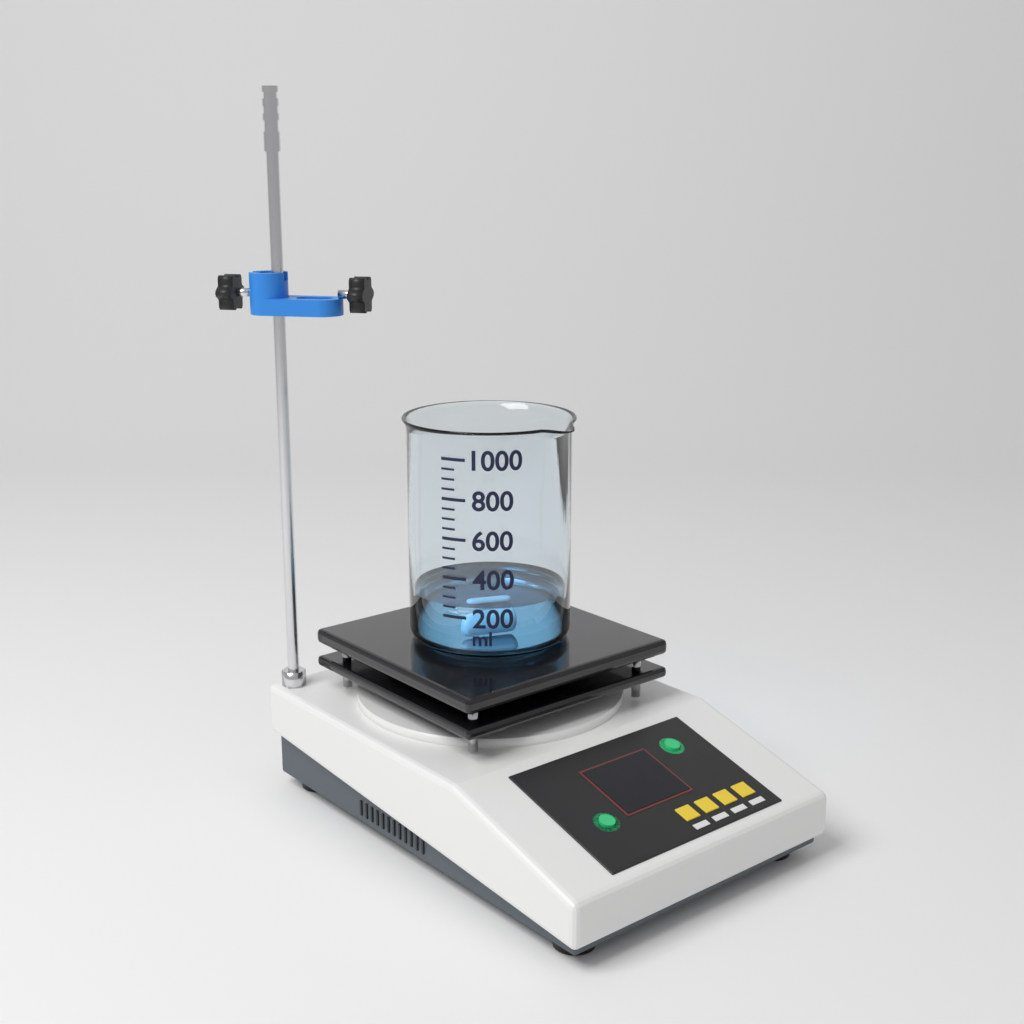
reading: 250 ml
